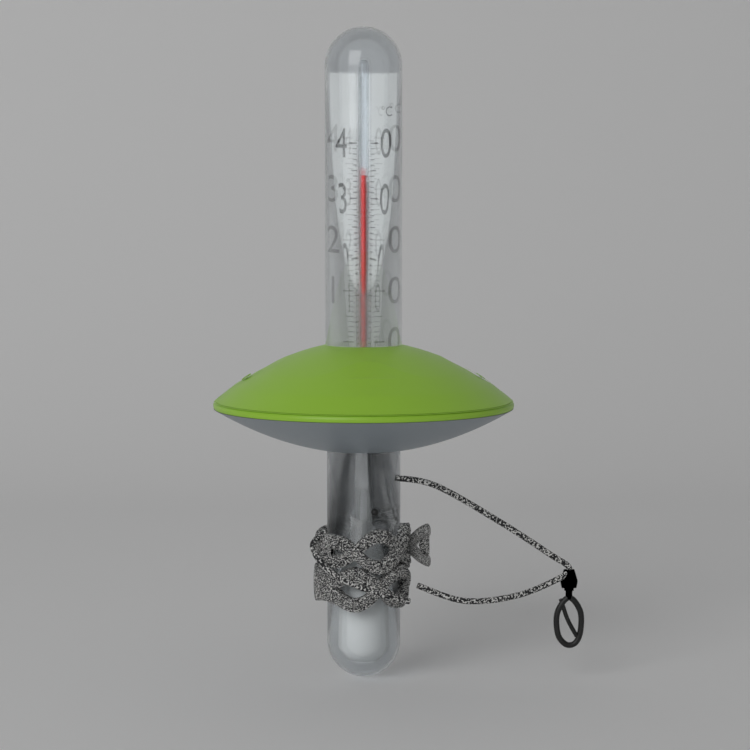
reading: 34 °C
